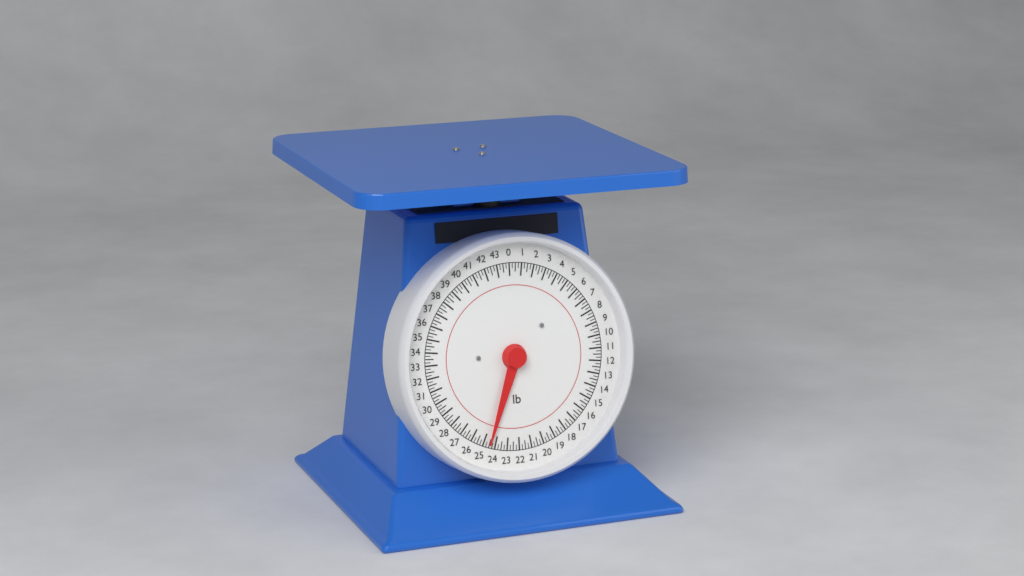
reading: 24.50 lb
